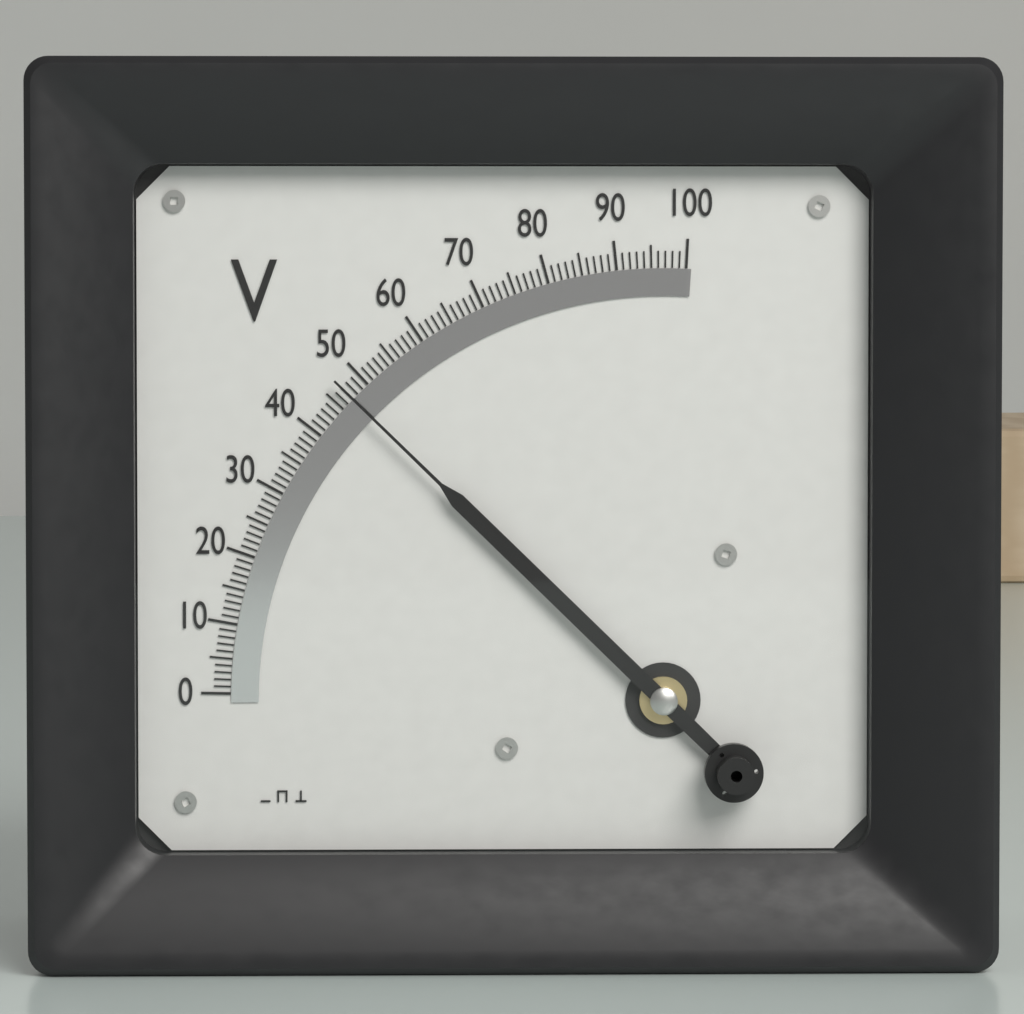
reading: 47 V
